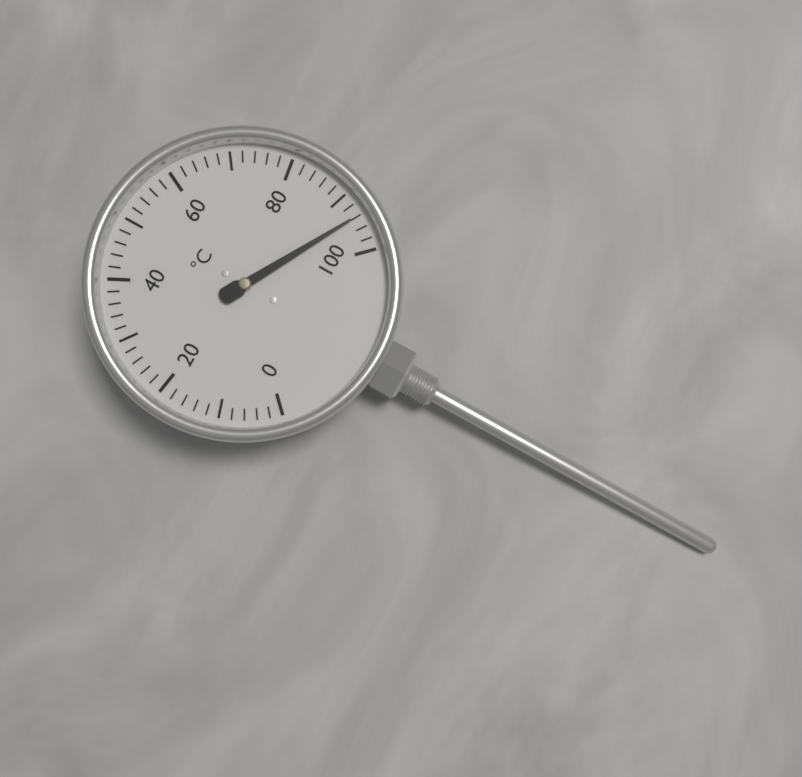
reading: 94 °C
